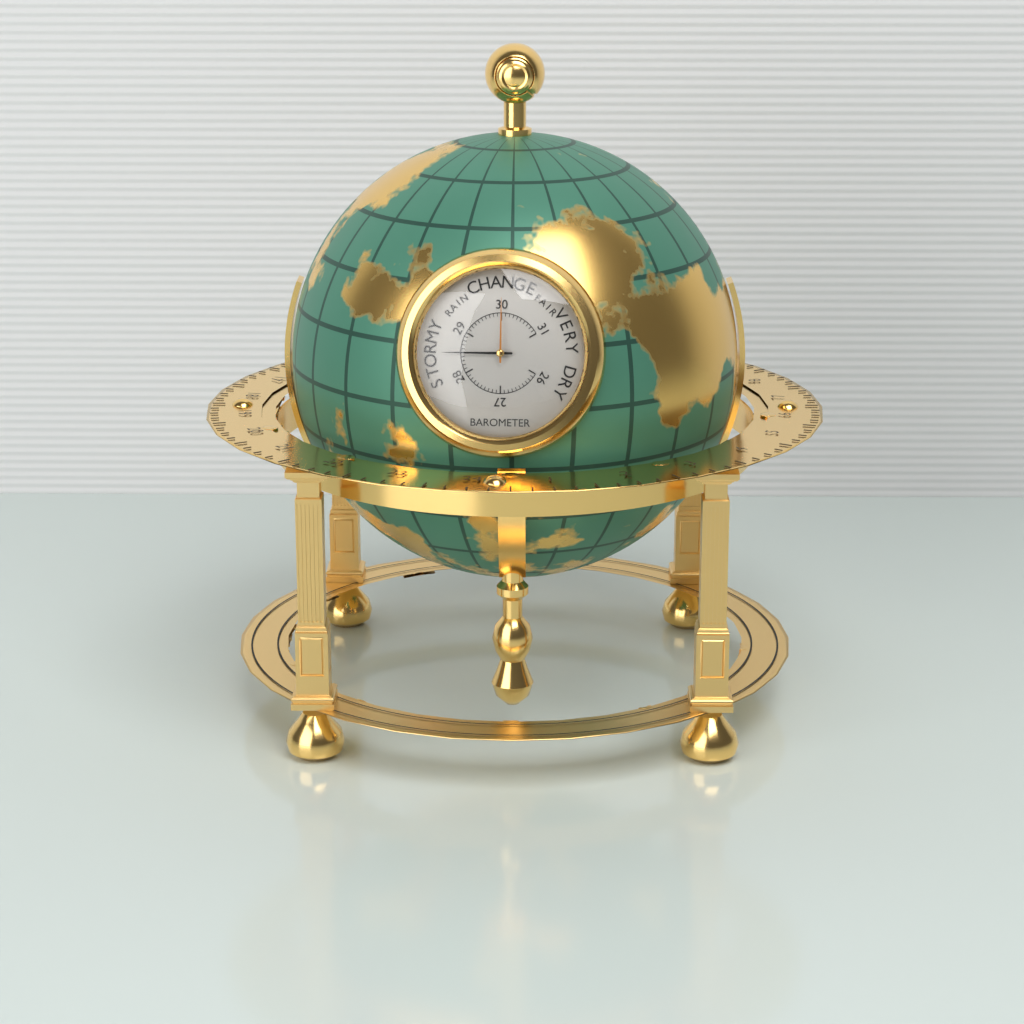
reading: 28.5 inHg
